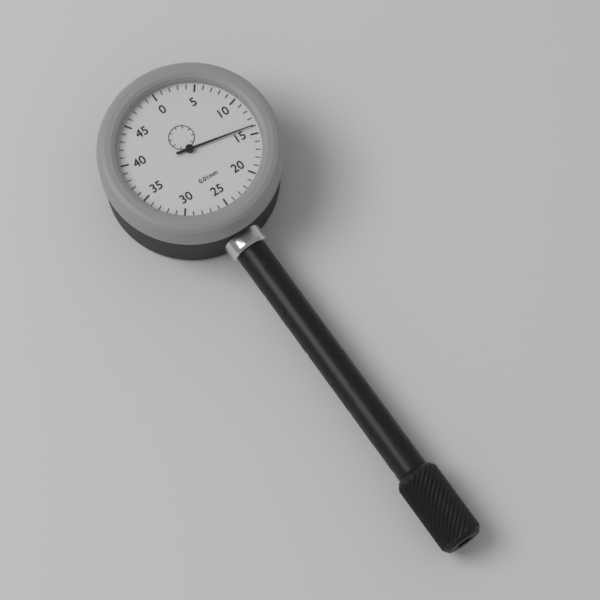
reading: 0.14 mm
